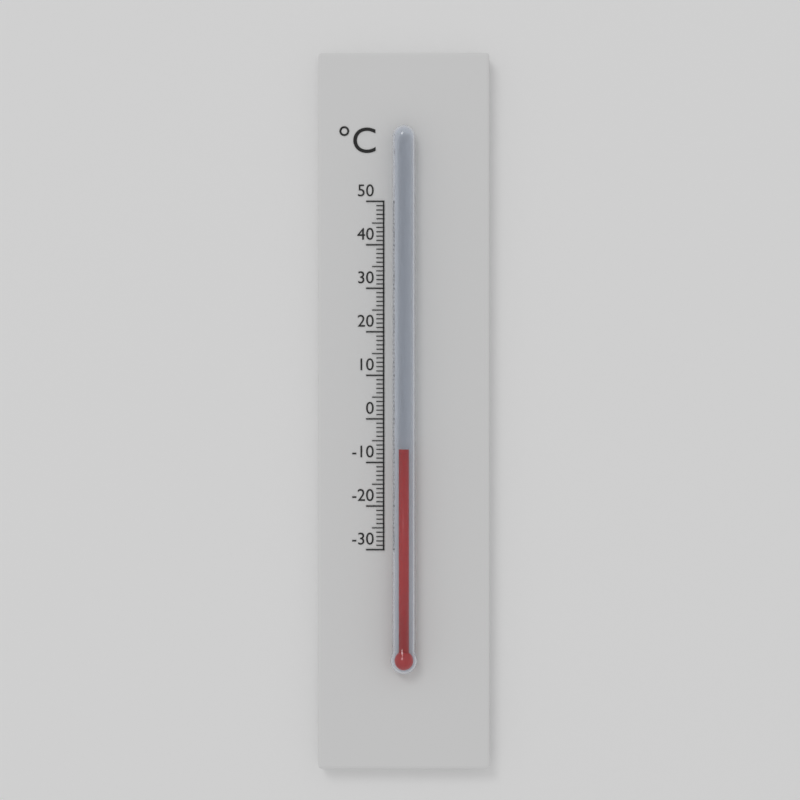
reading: -7 °C
